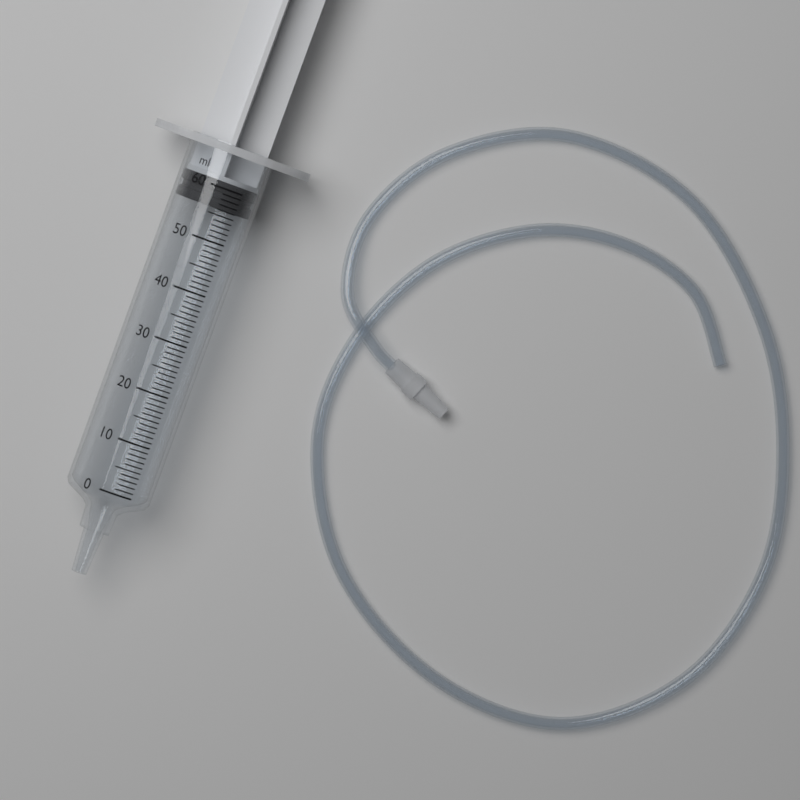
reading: 56 ml
